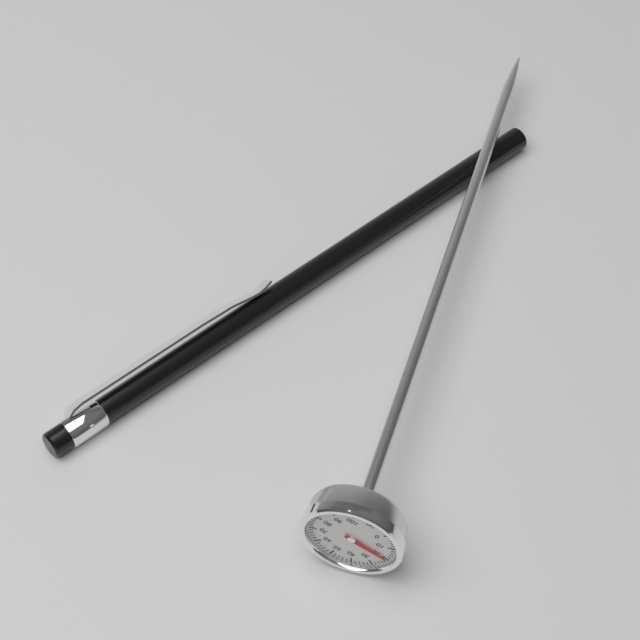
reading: 20 °C
